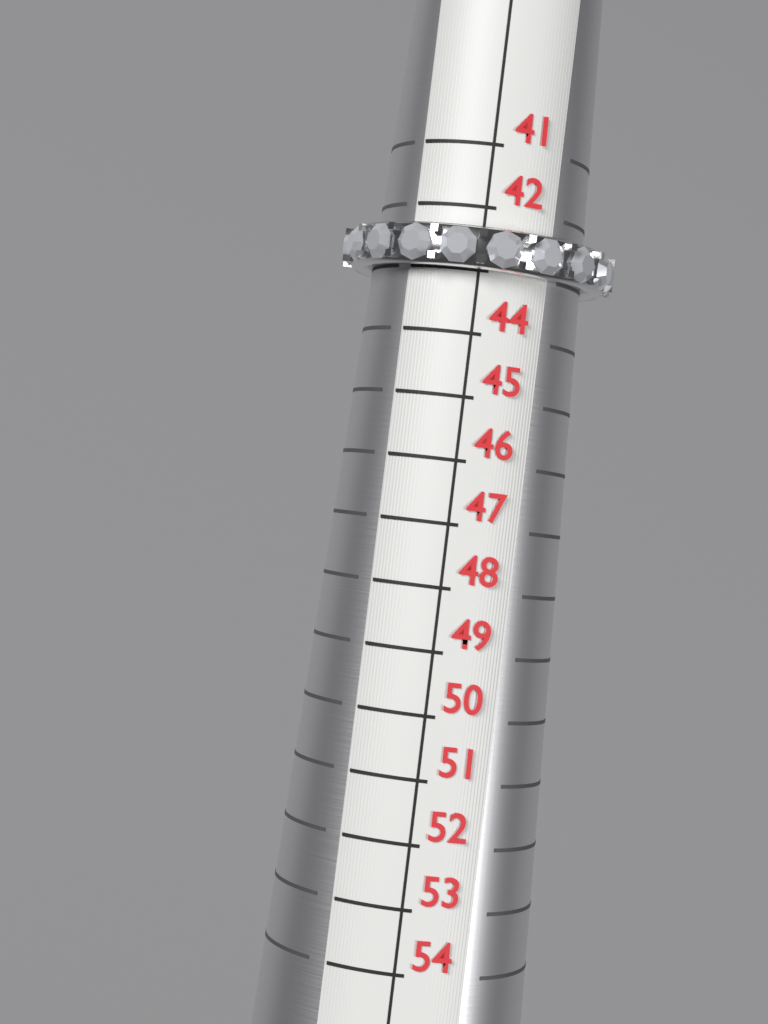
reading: 43 (no unit)
